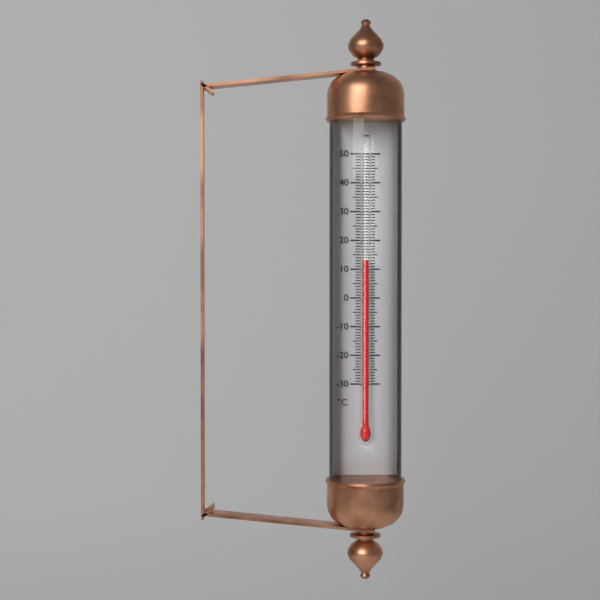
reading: 13 °C
